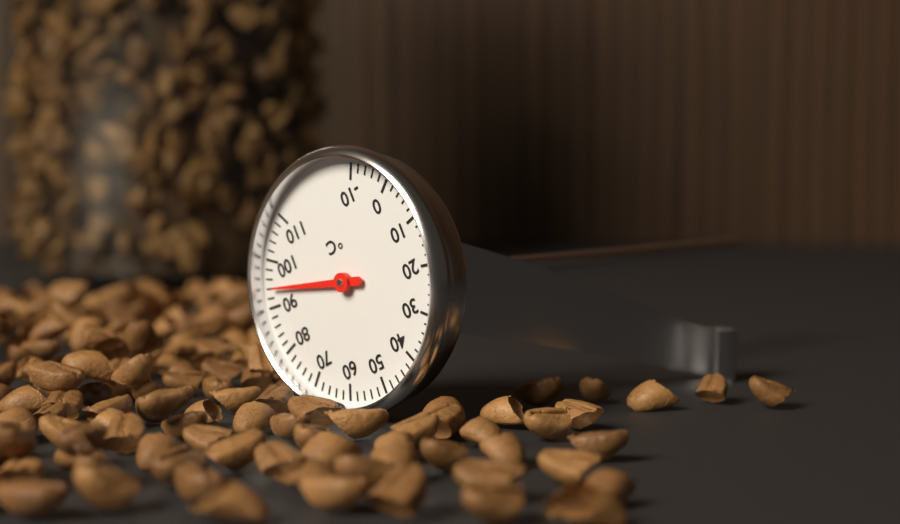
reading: 94 °C
